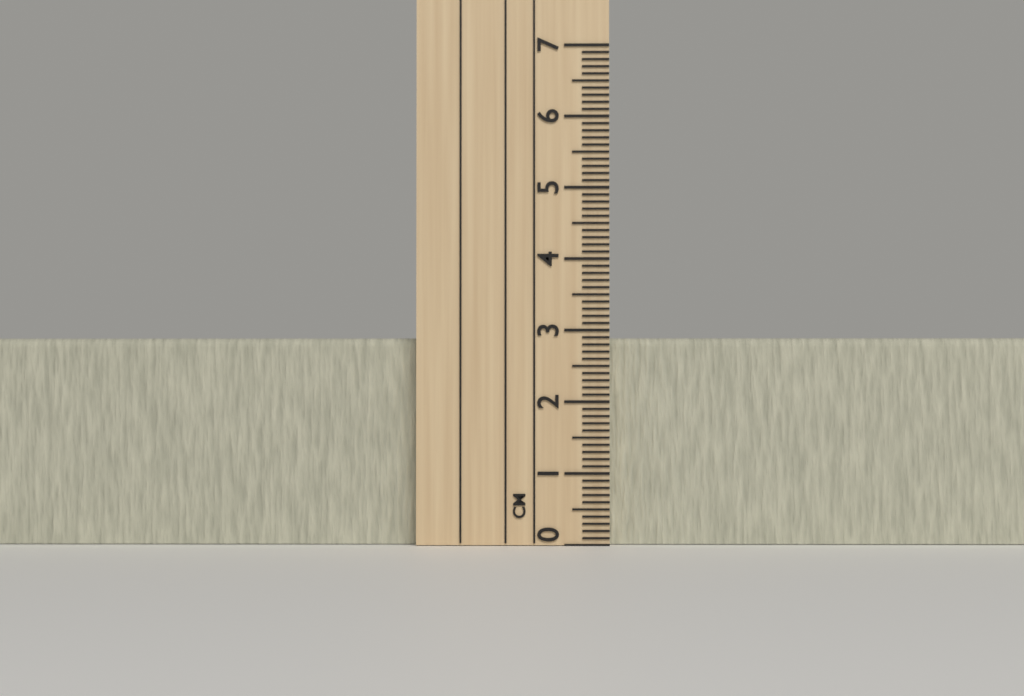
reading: 2.9 cm
